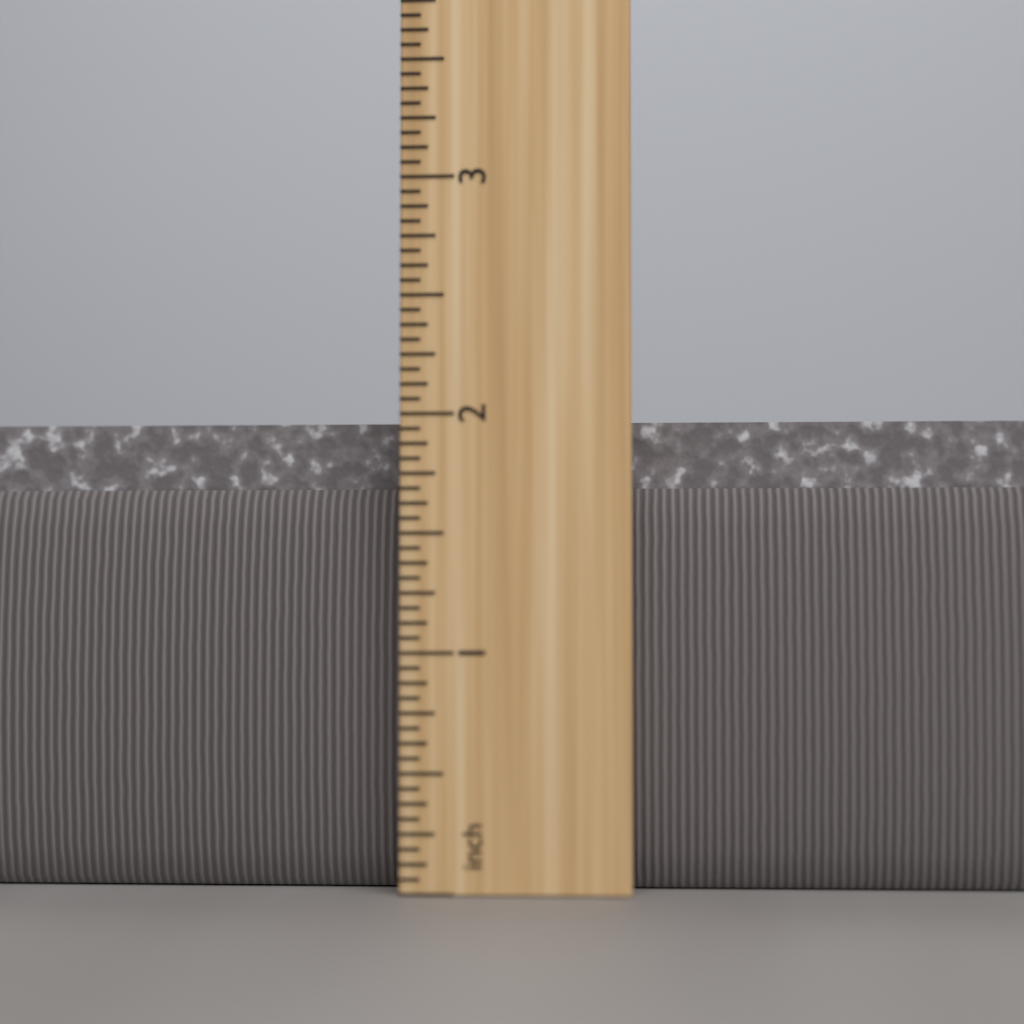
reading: 2.0000 inch
